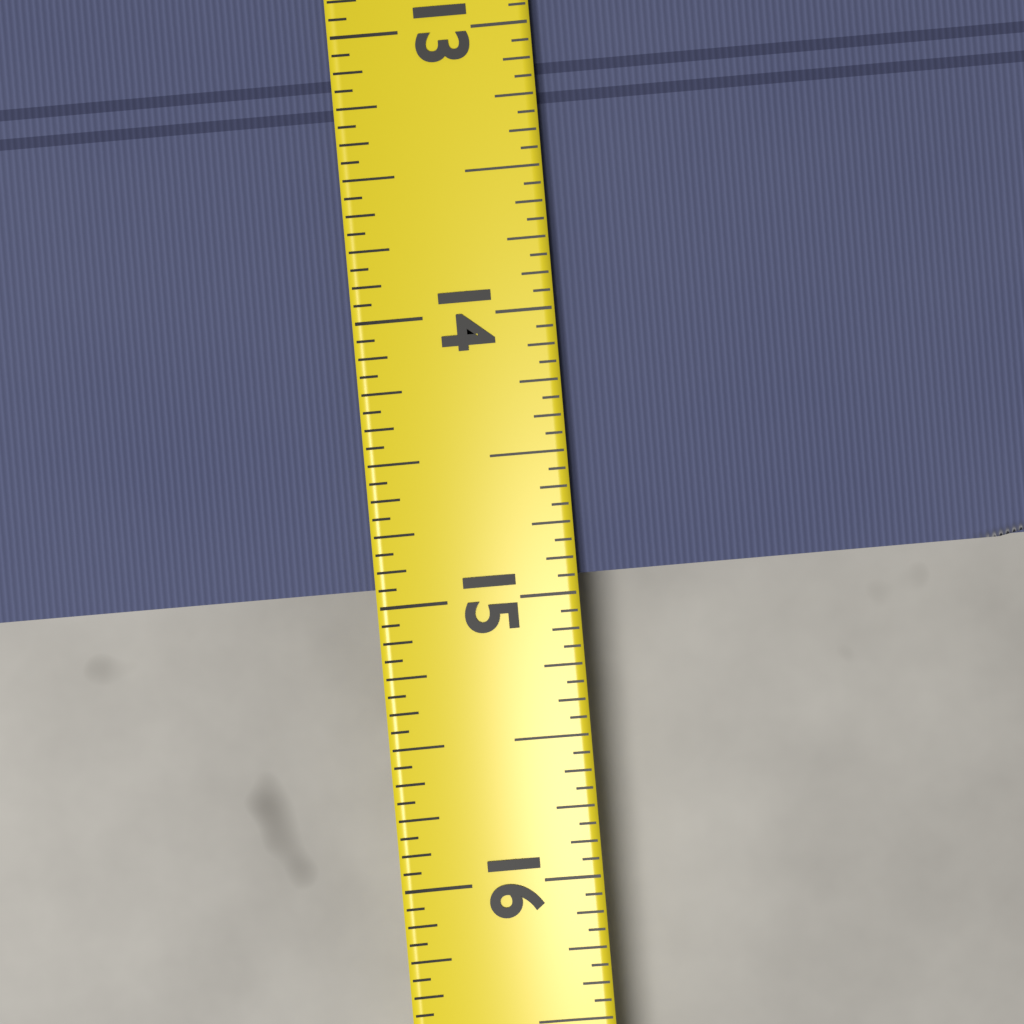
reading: 14.9375 (no unit)
